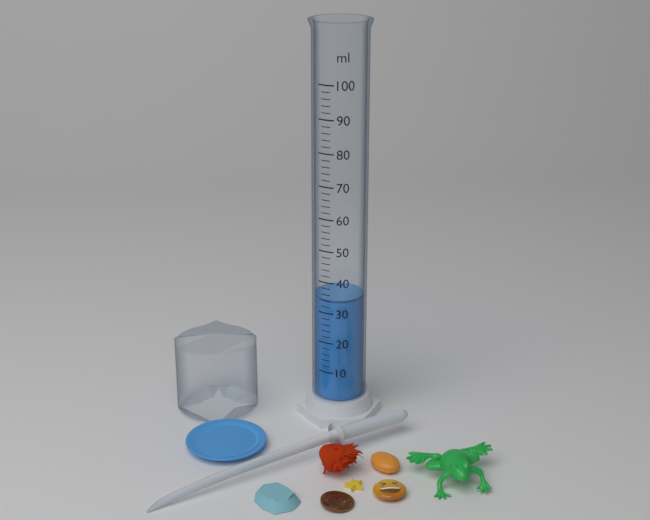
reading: 34 ml
